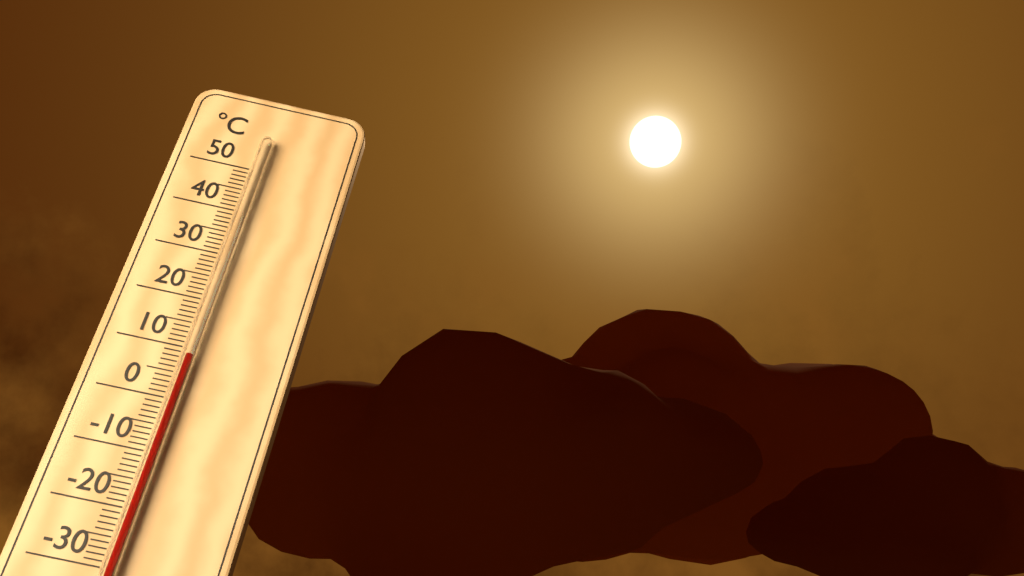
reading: 8 °C
